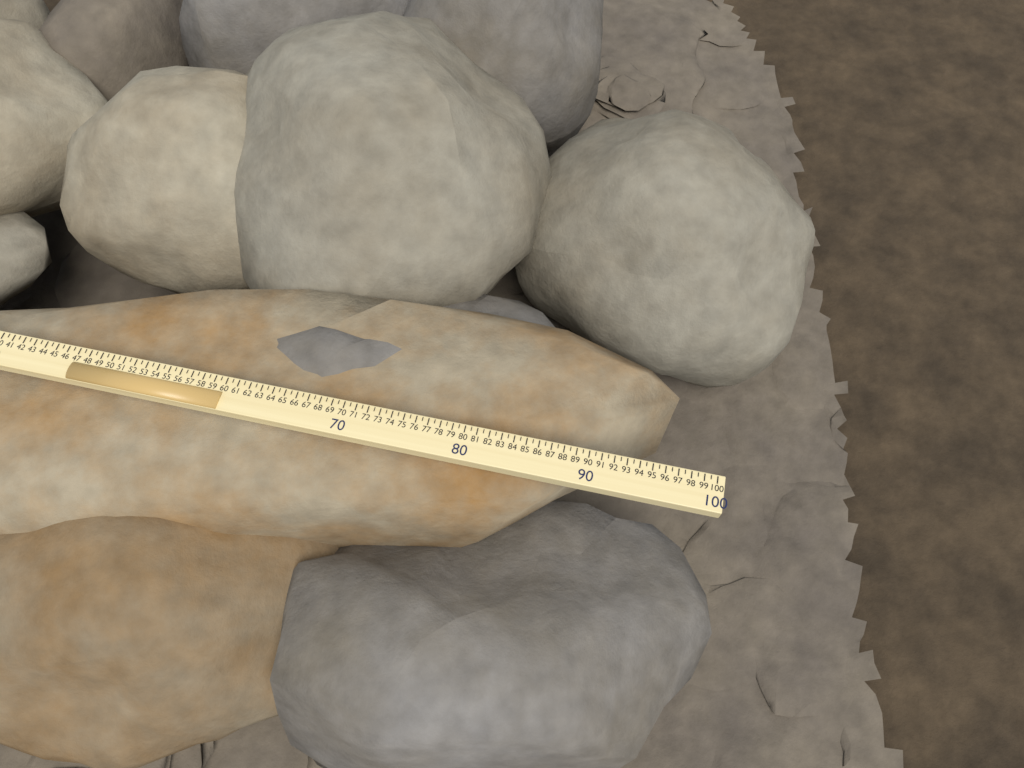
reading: 97.0 (no unit)
